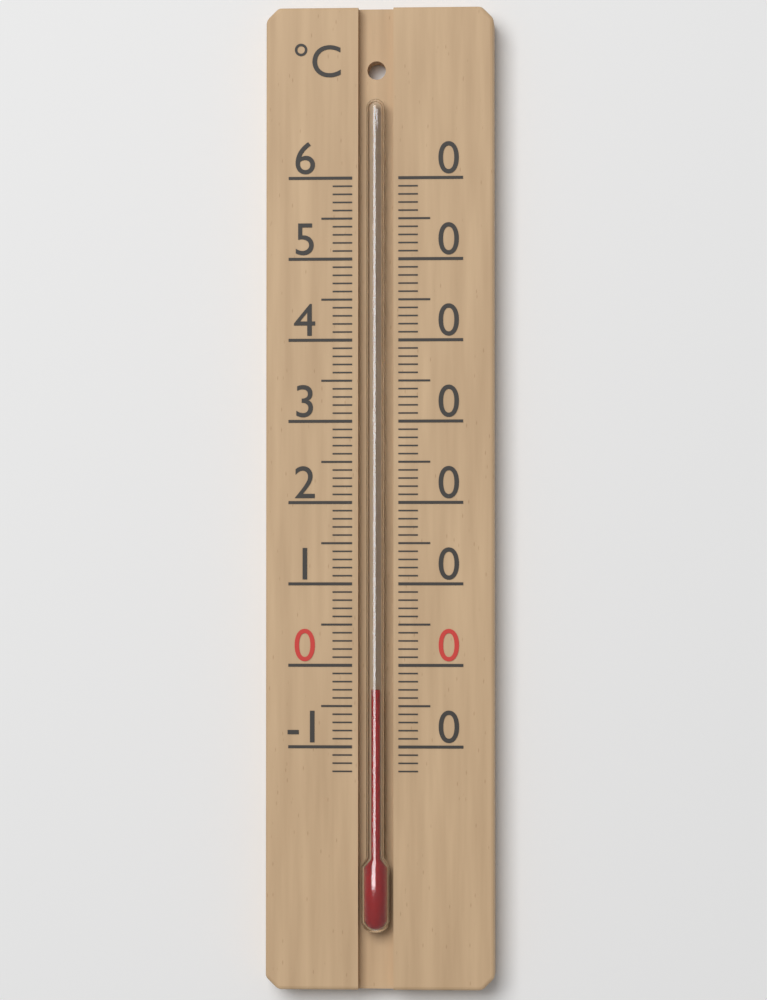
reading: -3 °C
